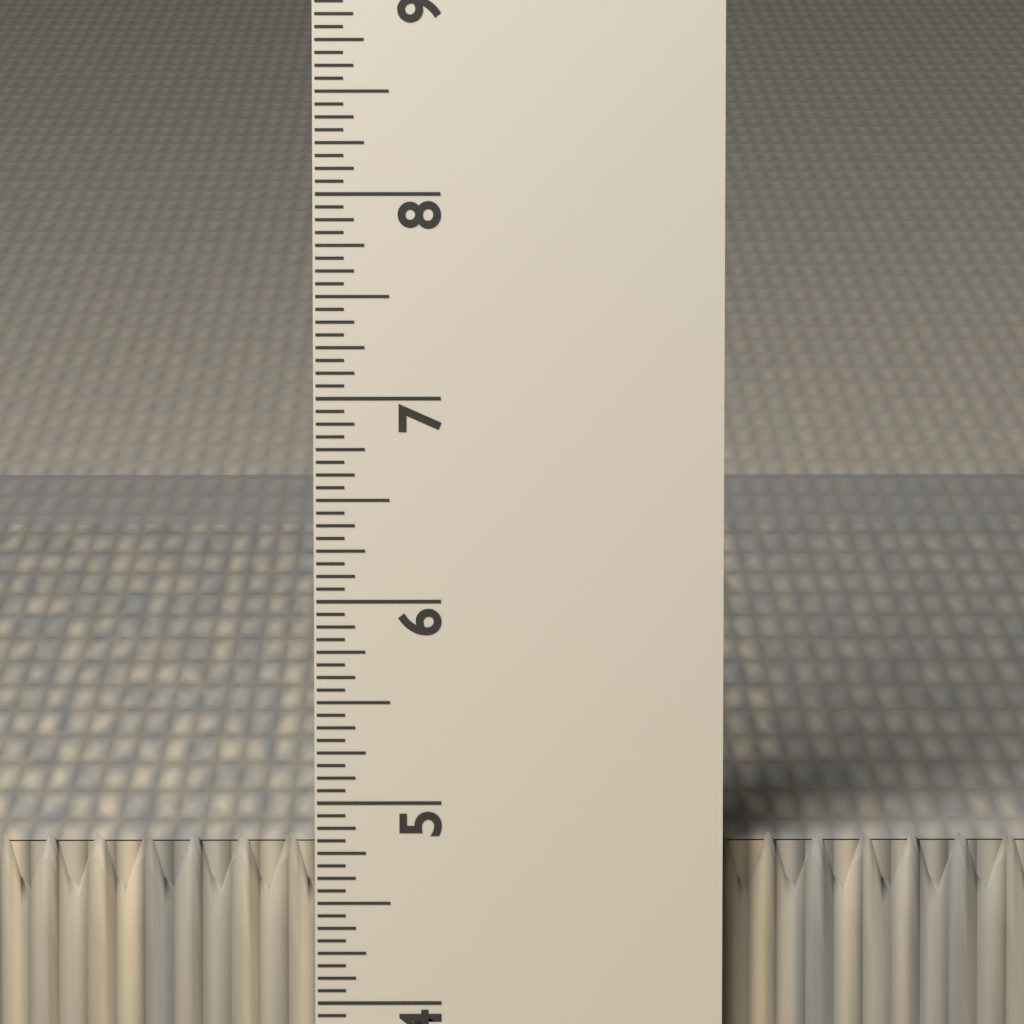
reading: 4.8125 in
